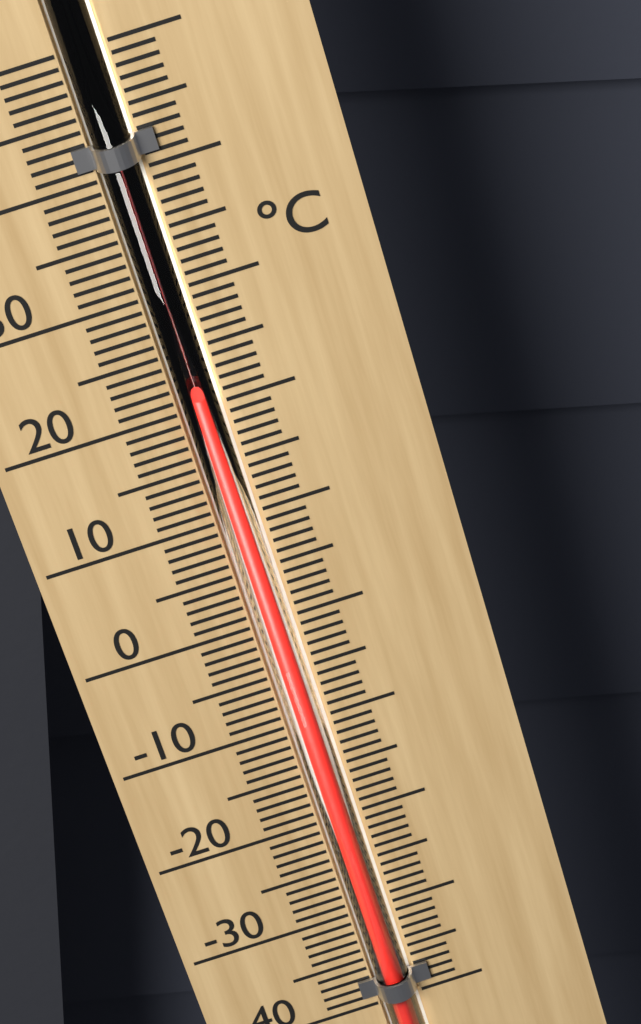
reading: 21 °C
